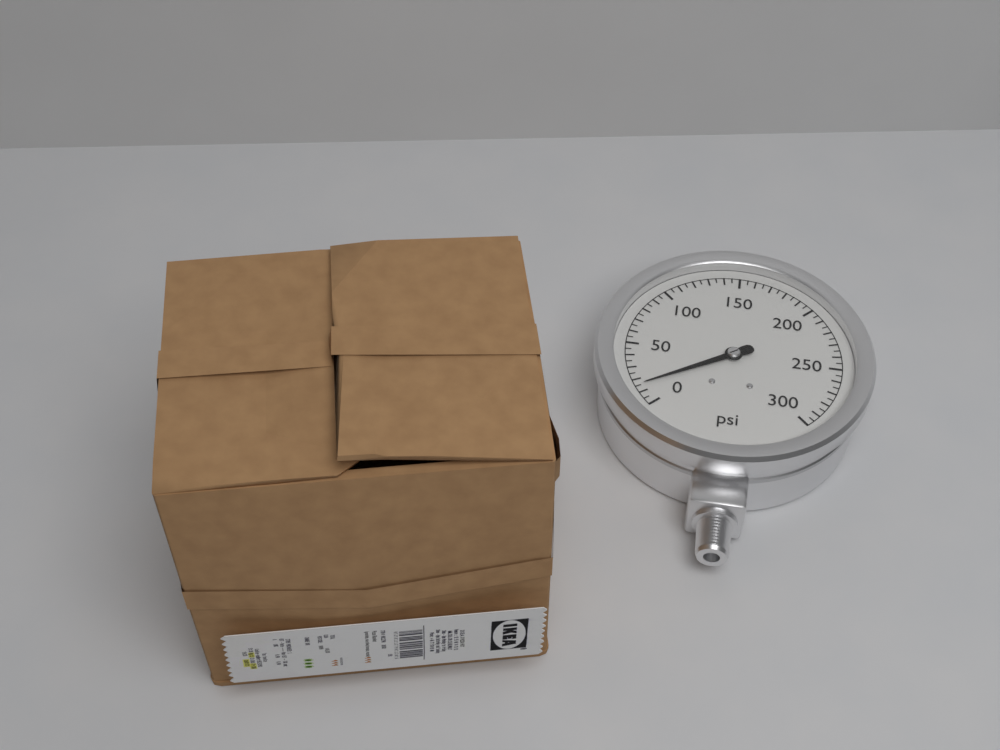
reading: 15 psi
